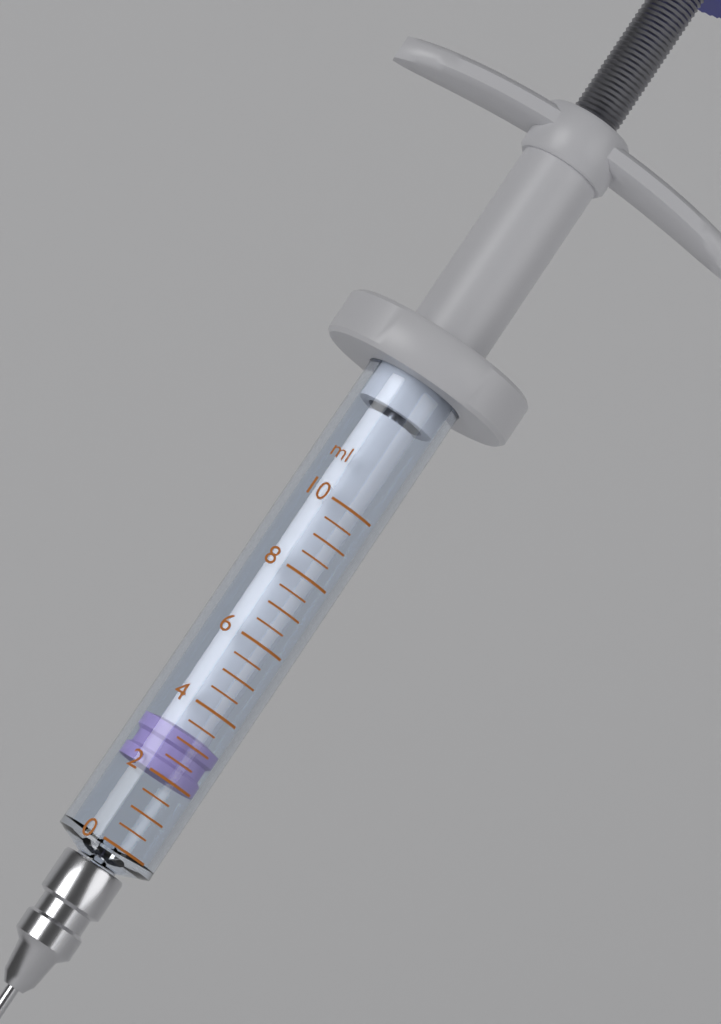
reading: 2.0 ml
